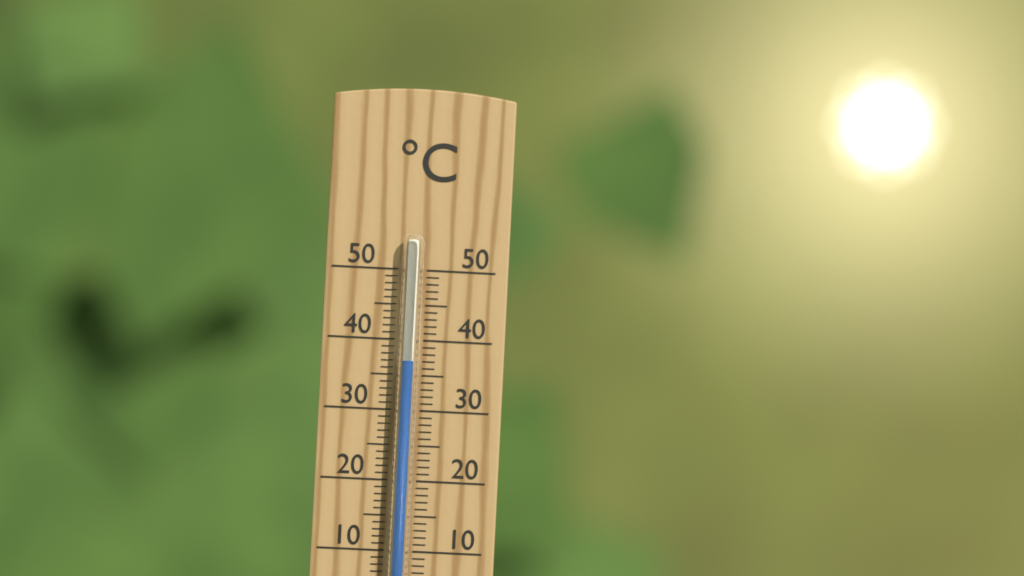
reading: 37 °C
